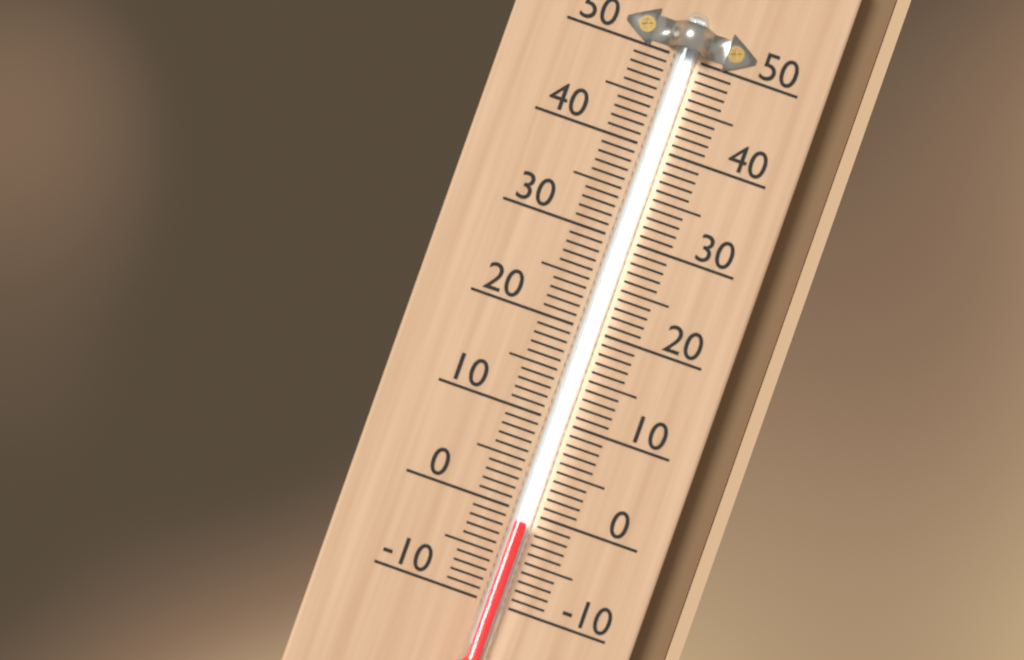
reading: -1 (no unit)
